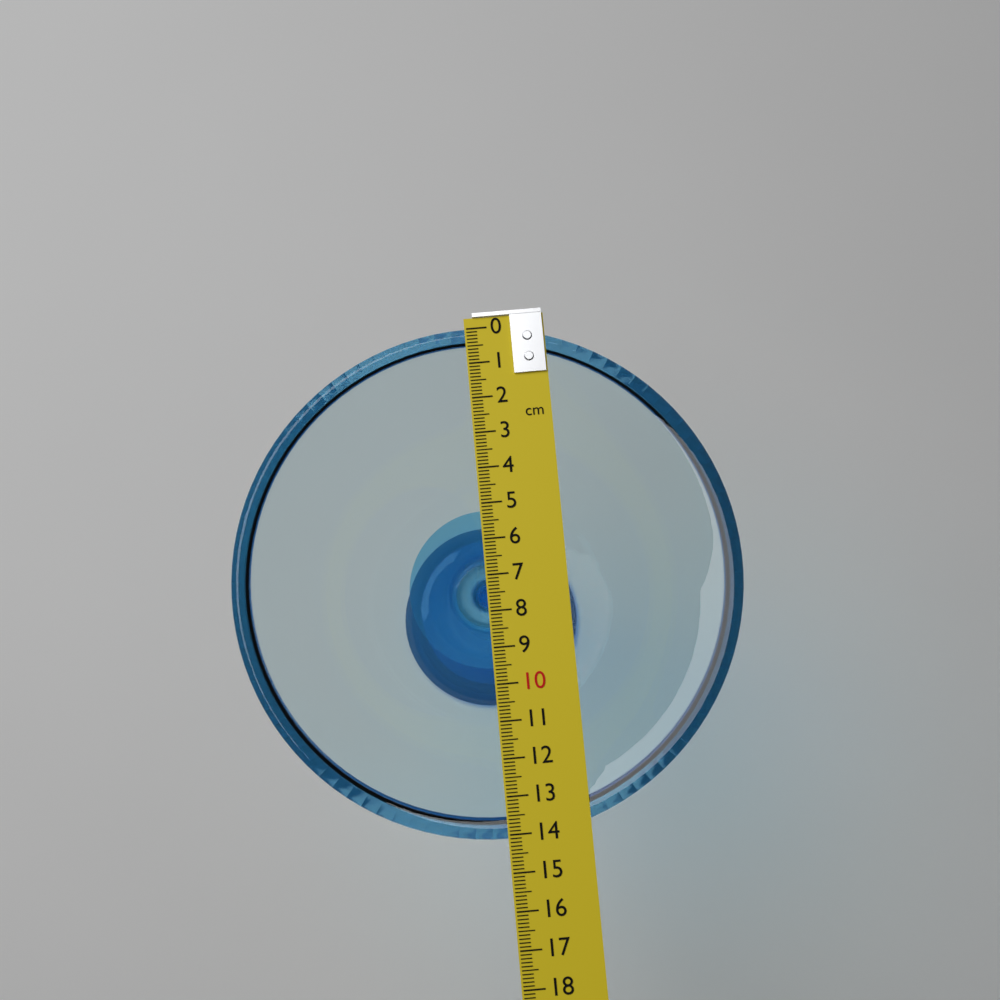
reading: 14.1 cm
